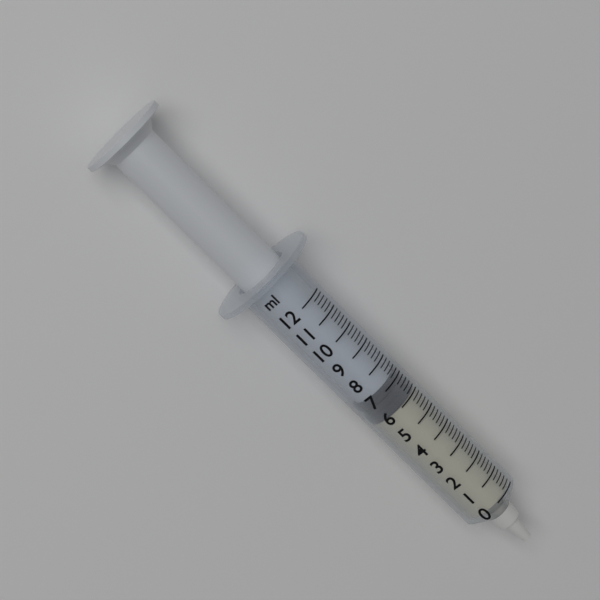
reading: 6.0 ml
